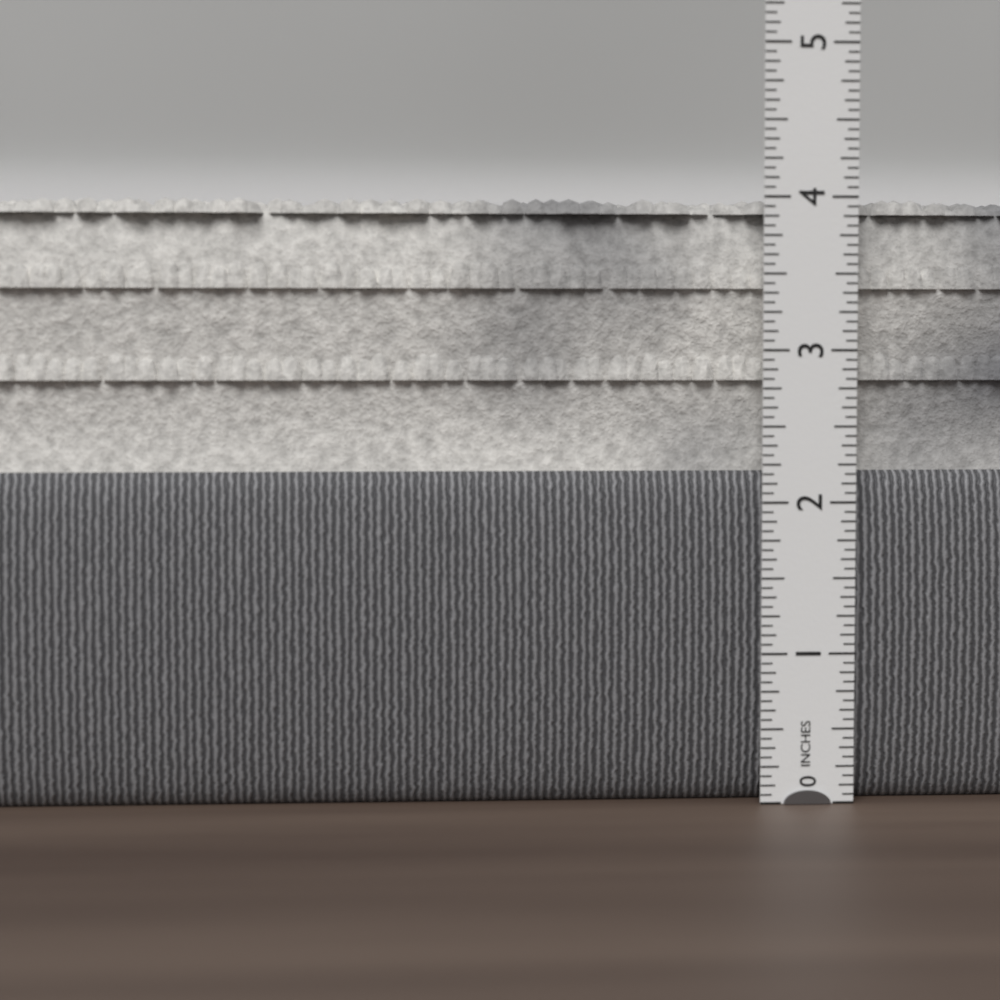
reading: 4.0000 in
